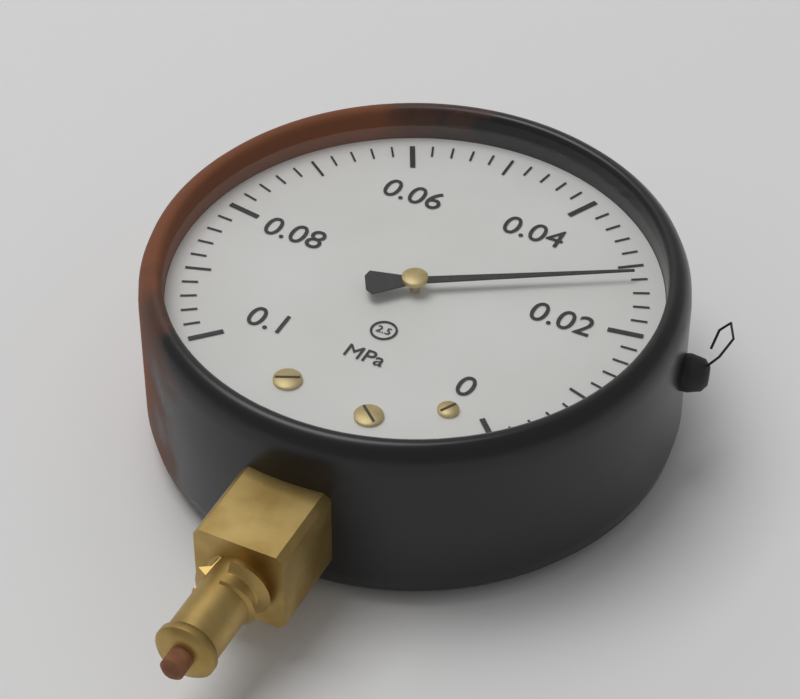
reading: 0.028 MPa
